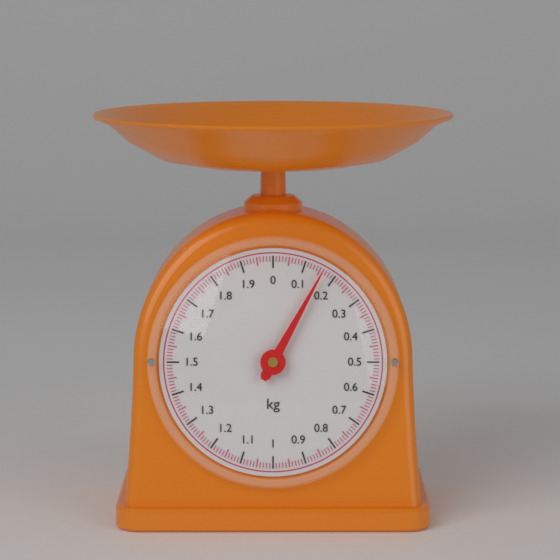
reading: 0.16 kg
